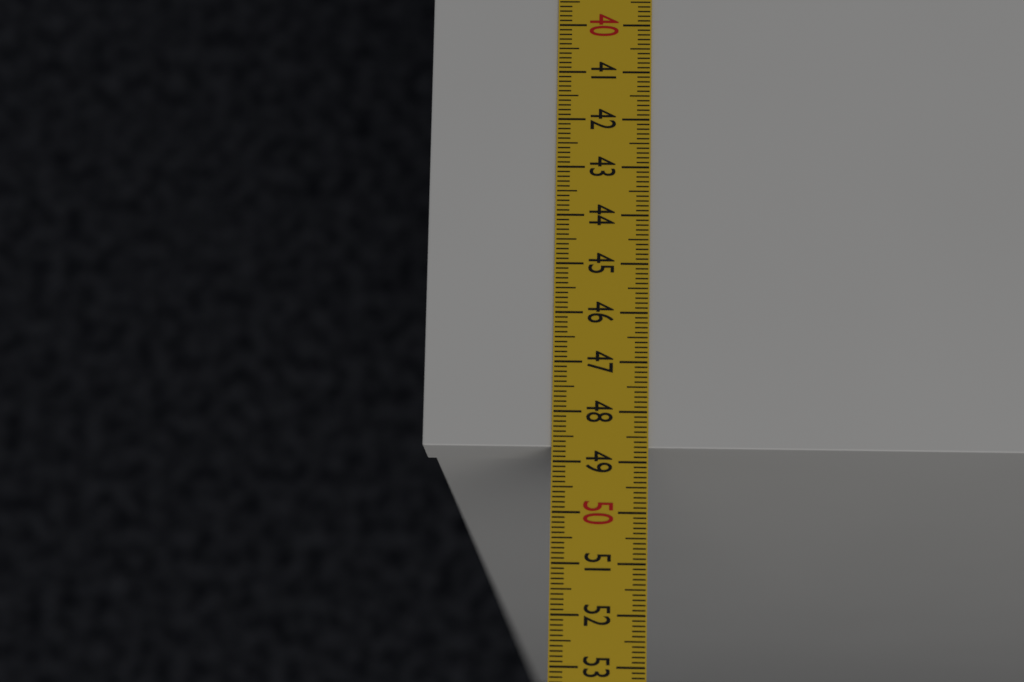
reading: 48.7 cm
